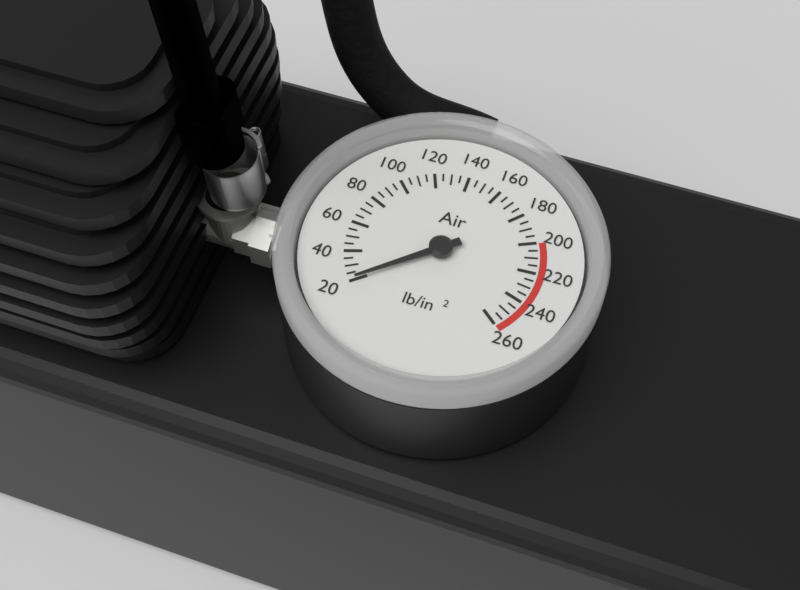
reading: 20 lb/in²
